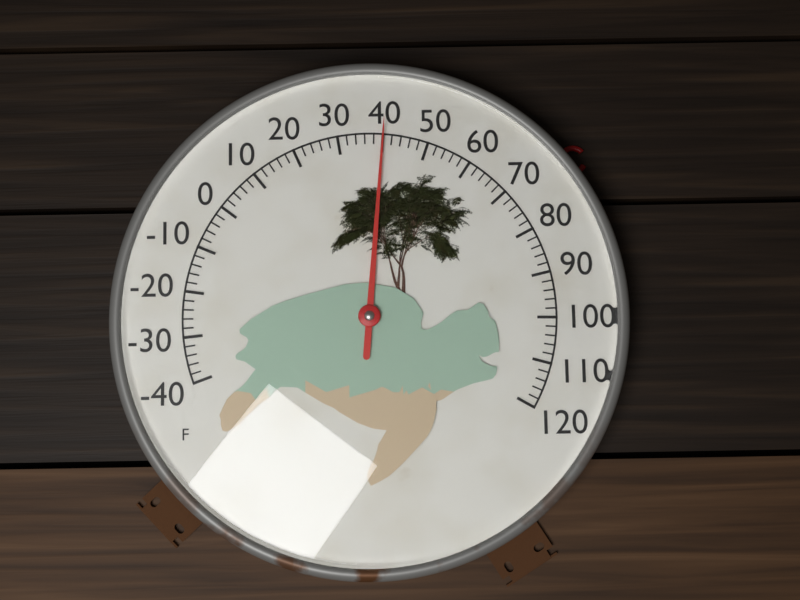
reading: 40 °F
